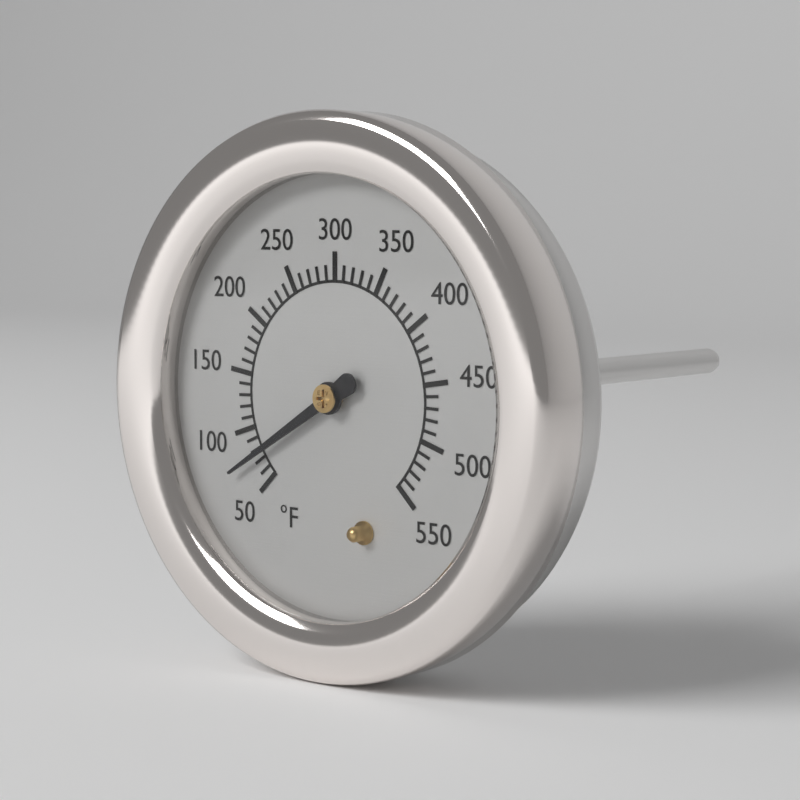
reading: 75 °F
